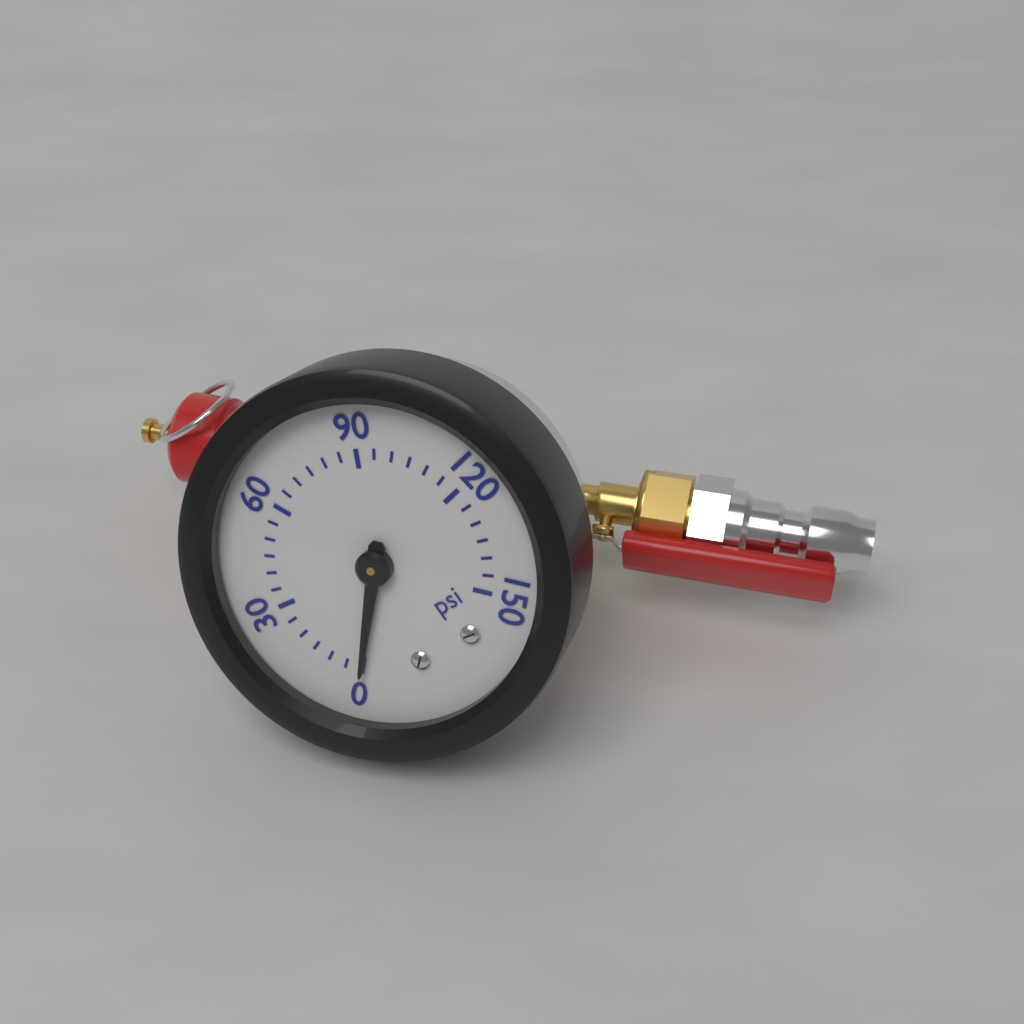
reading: 0 psi
